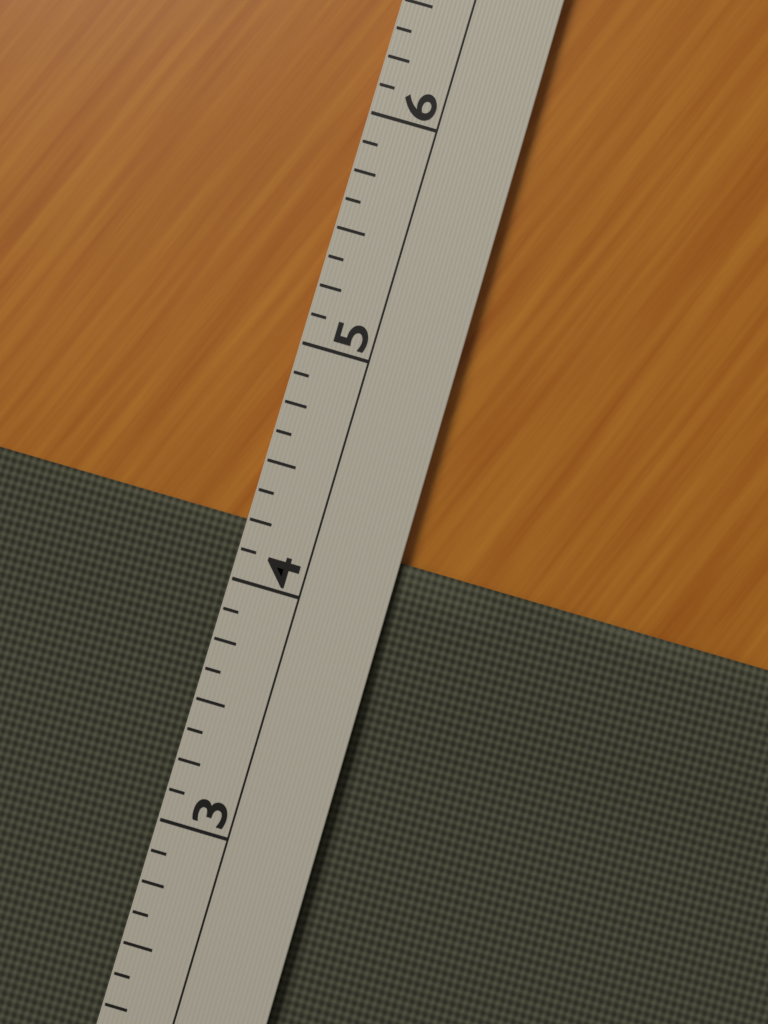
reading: 4.250 (no unit)
